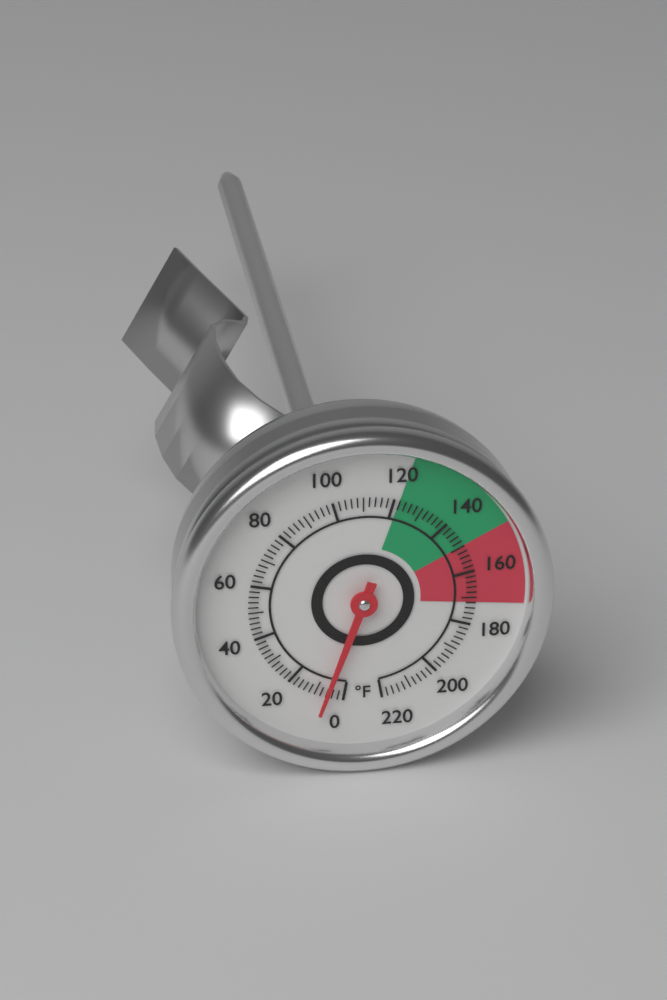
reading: 6 °F
